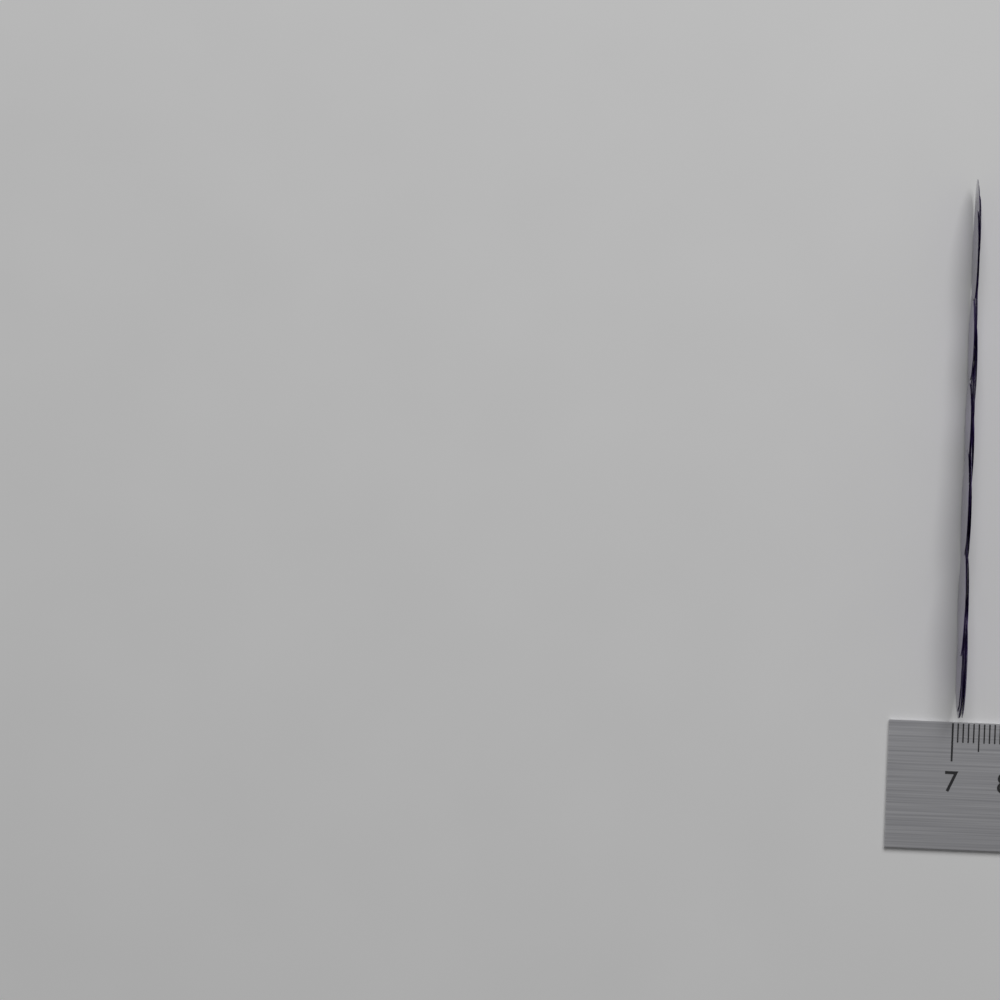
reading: 7.1 (no unit)
